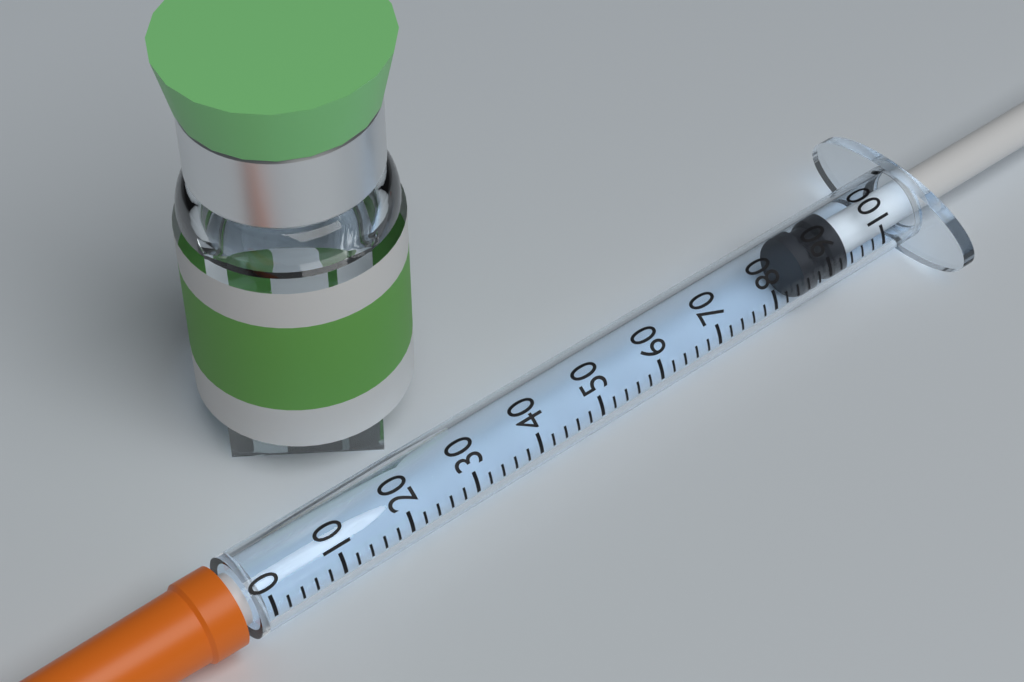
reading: 86 (no unit)
